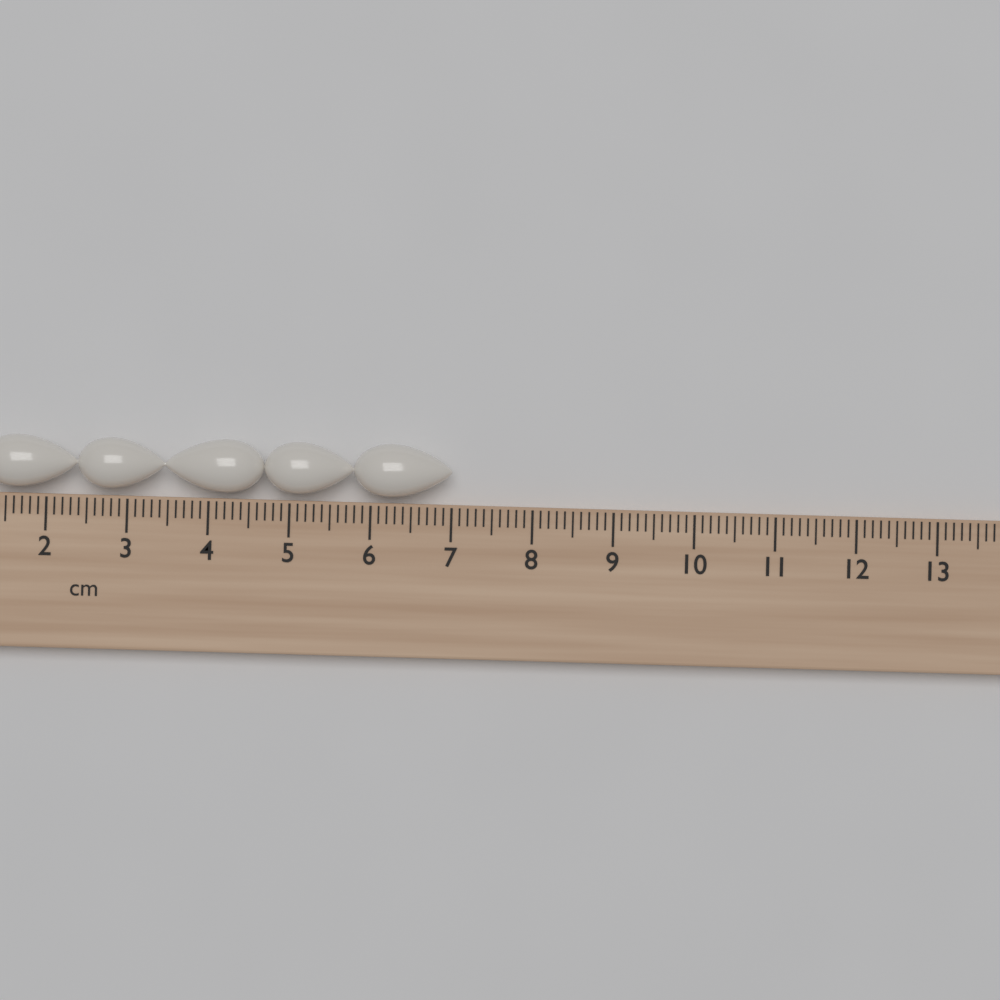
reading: 7.0 cm
